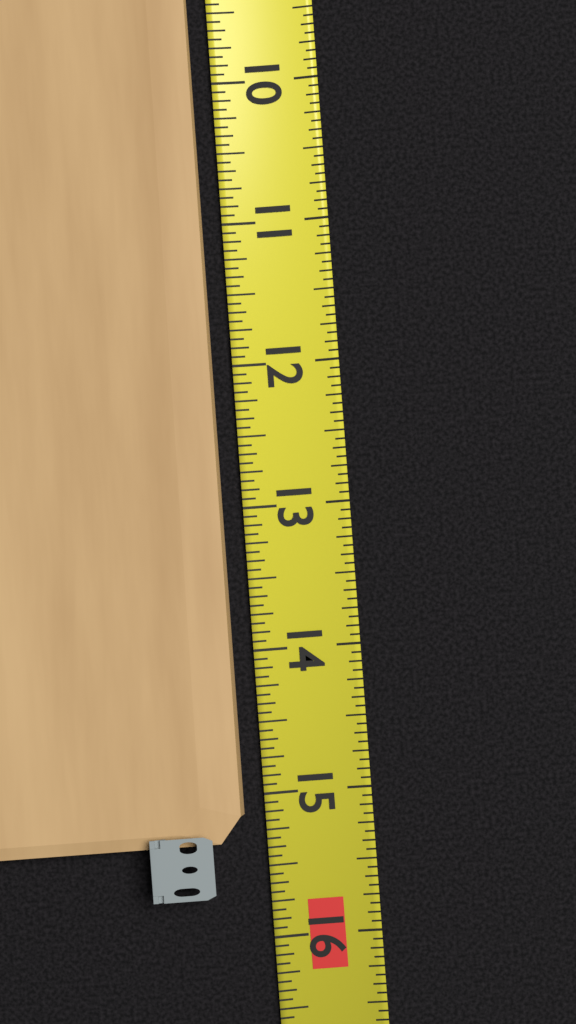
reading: 15.3125 (no unit)
